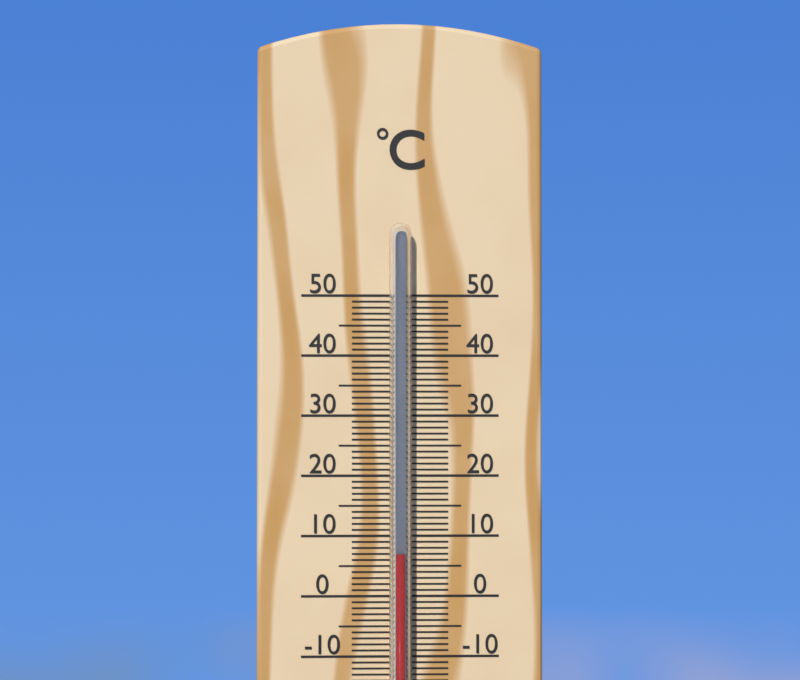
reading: 7 °C
